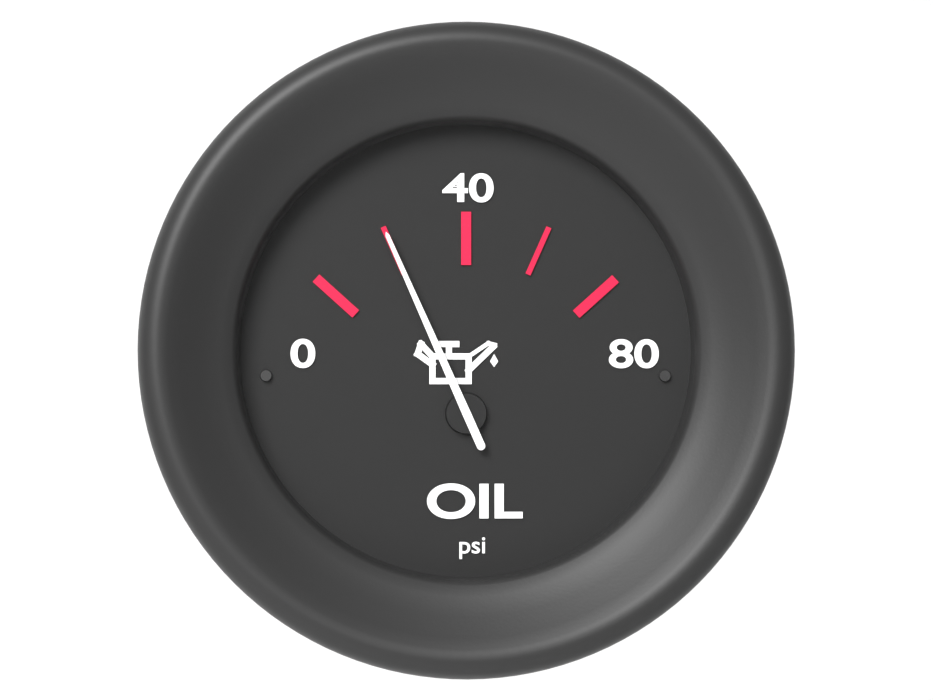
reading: 20 psi
